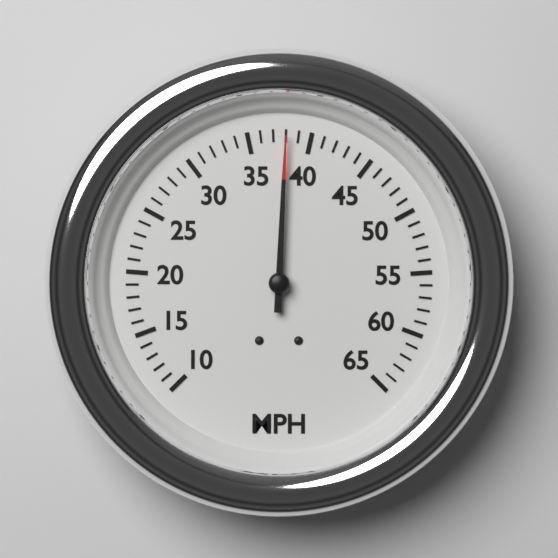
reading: 38 MPH
